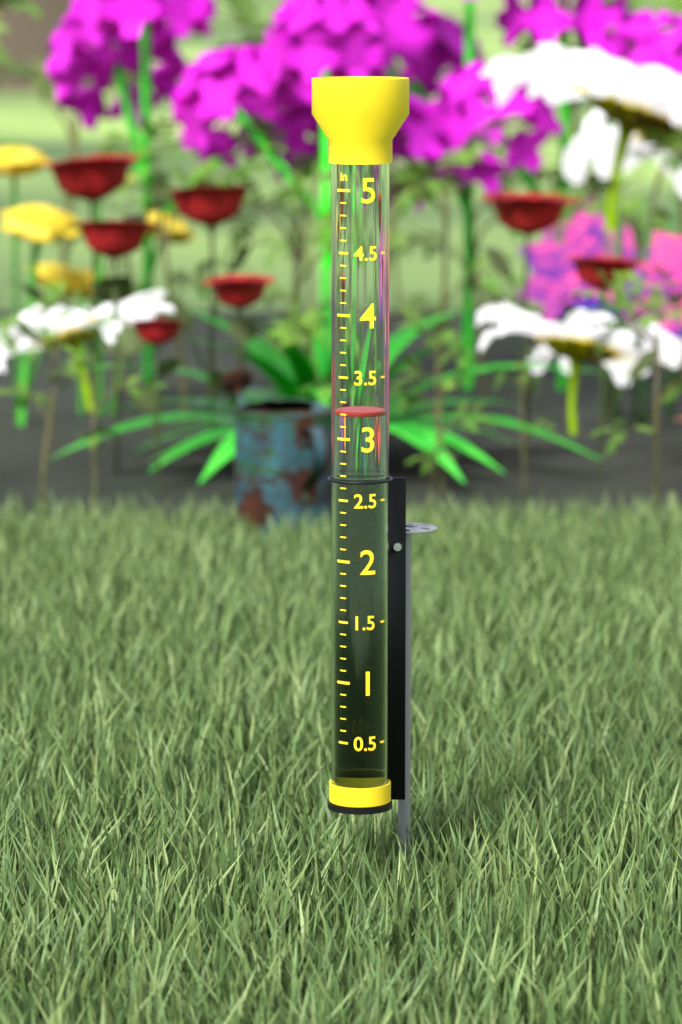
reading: 3.2 in
